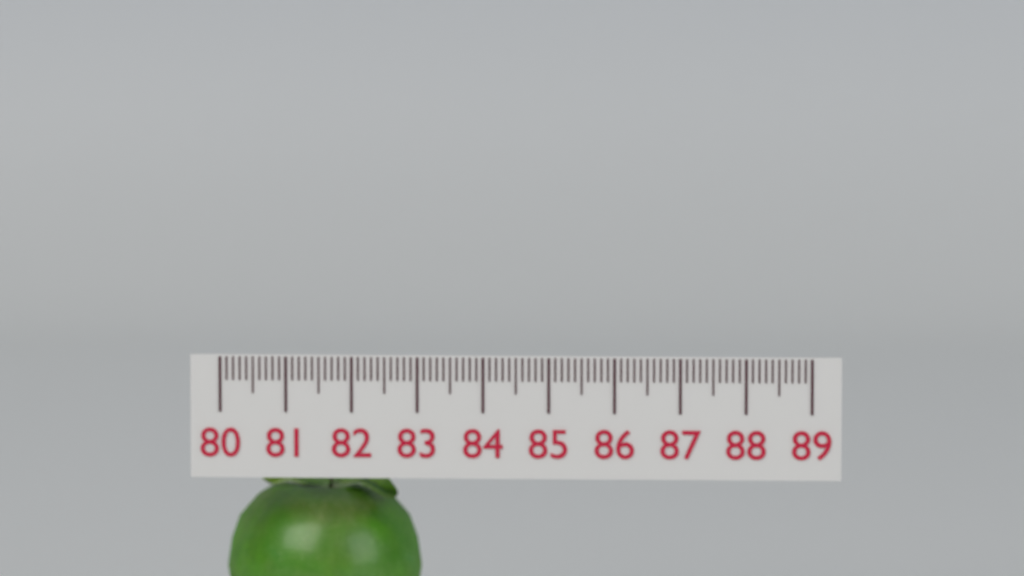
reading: 83.0 (no unit)
